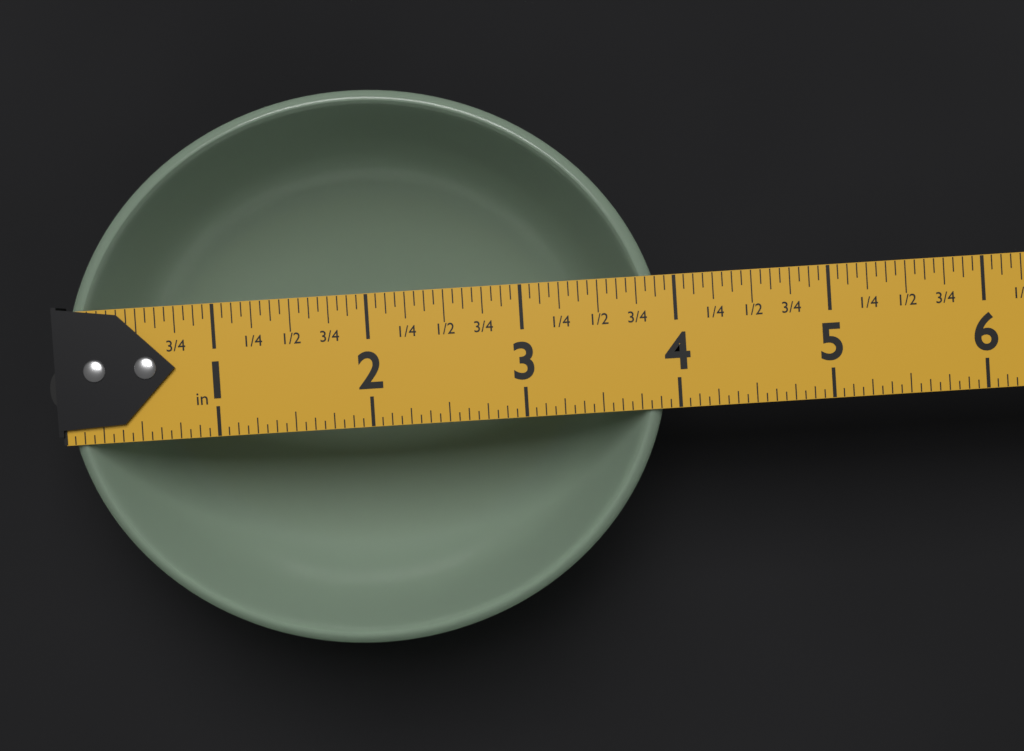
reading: 3.9375 in
